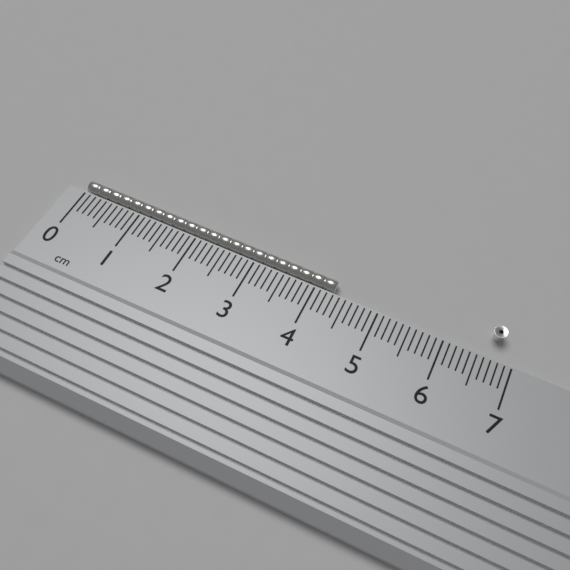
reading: 4.3 cm
